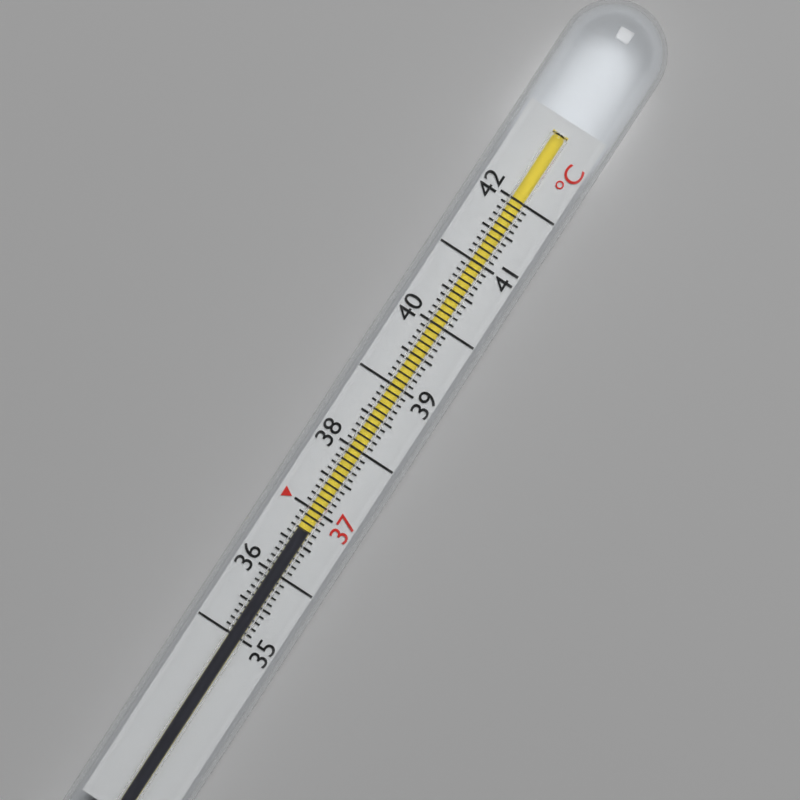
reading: 36.7 °C
